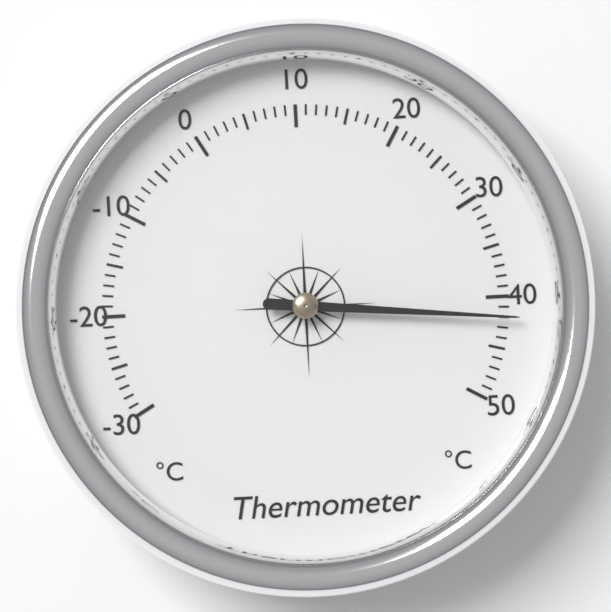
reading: 42 °C
